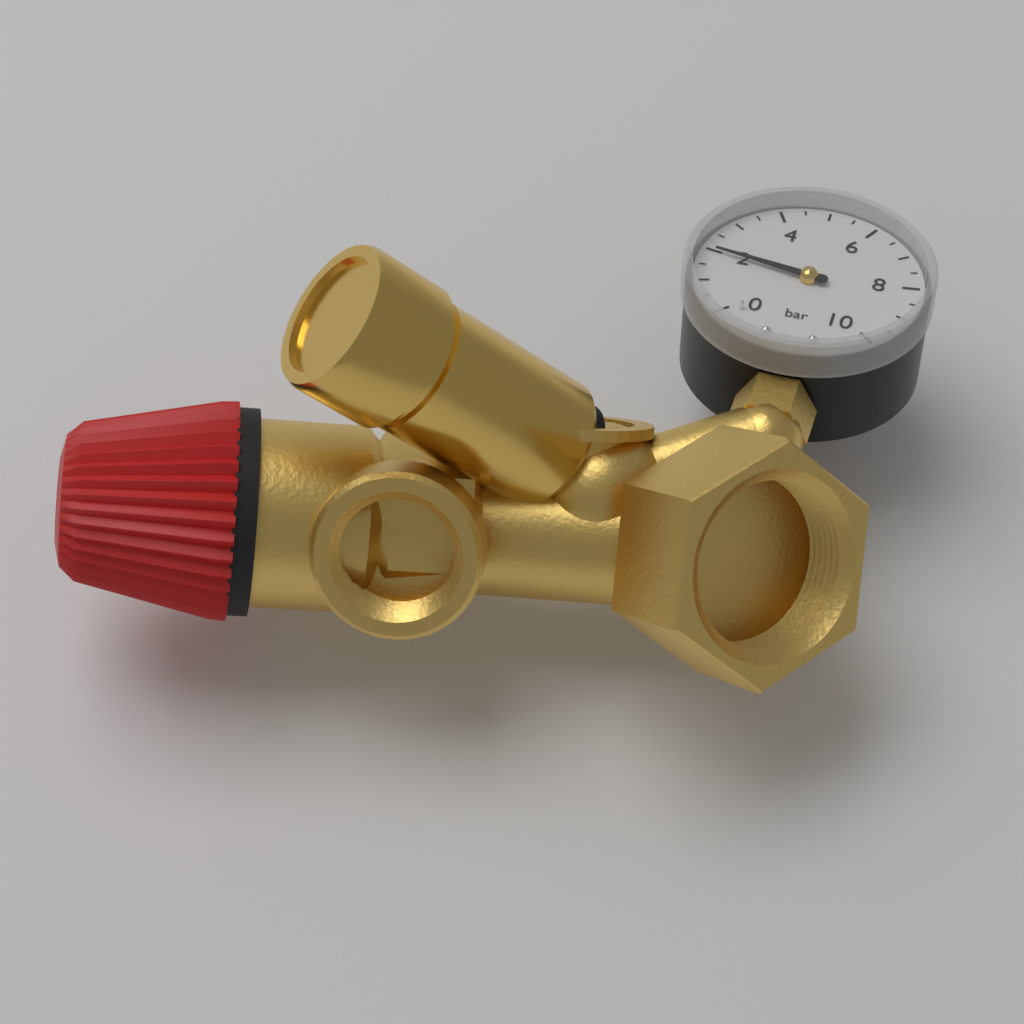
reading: 2.0 bar
